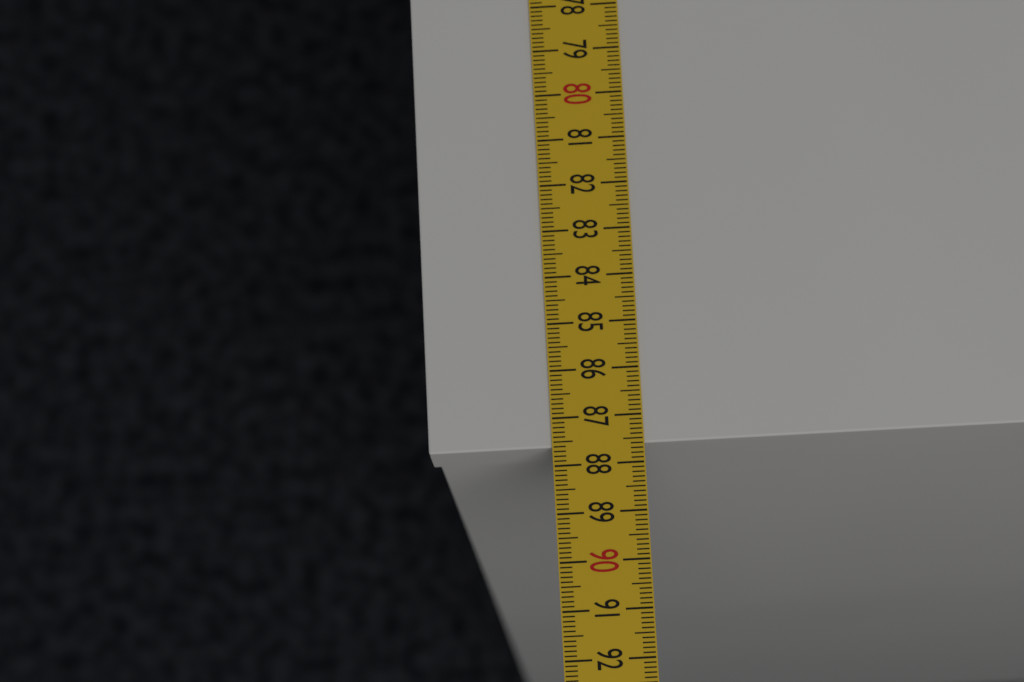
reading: 87.6 cm
